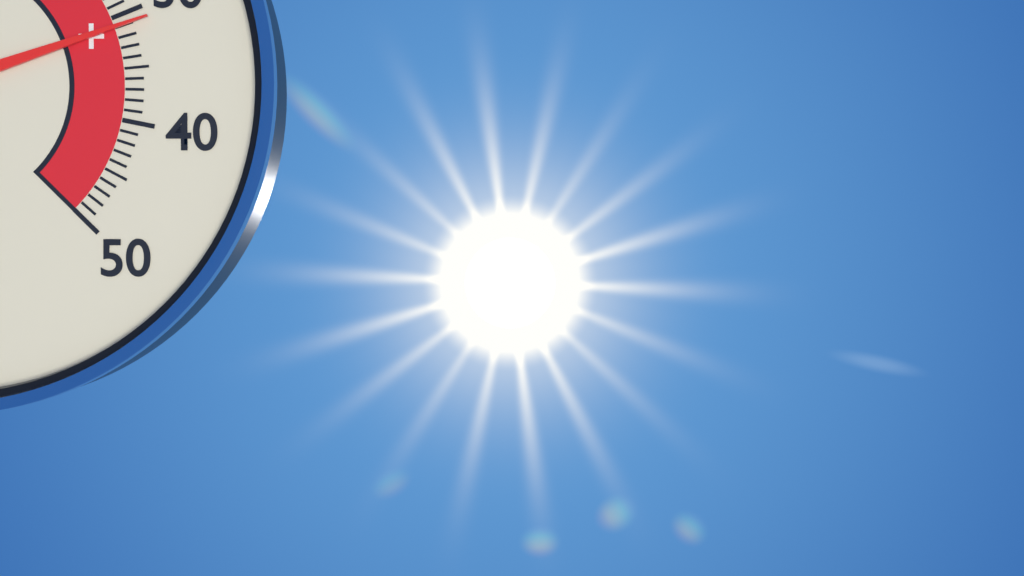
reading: 31 °C
